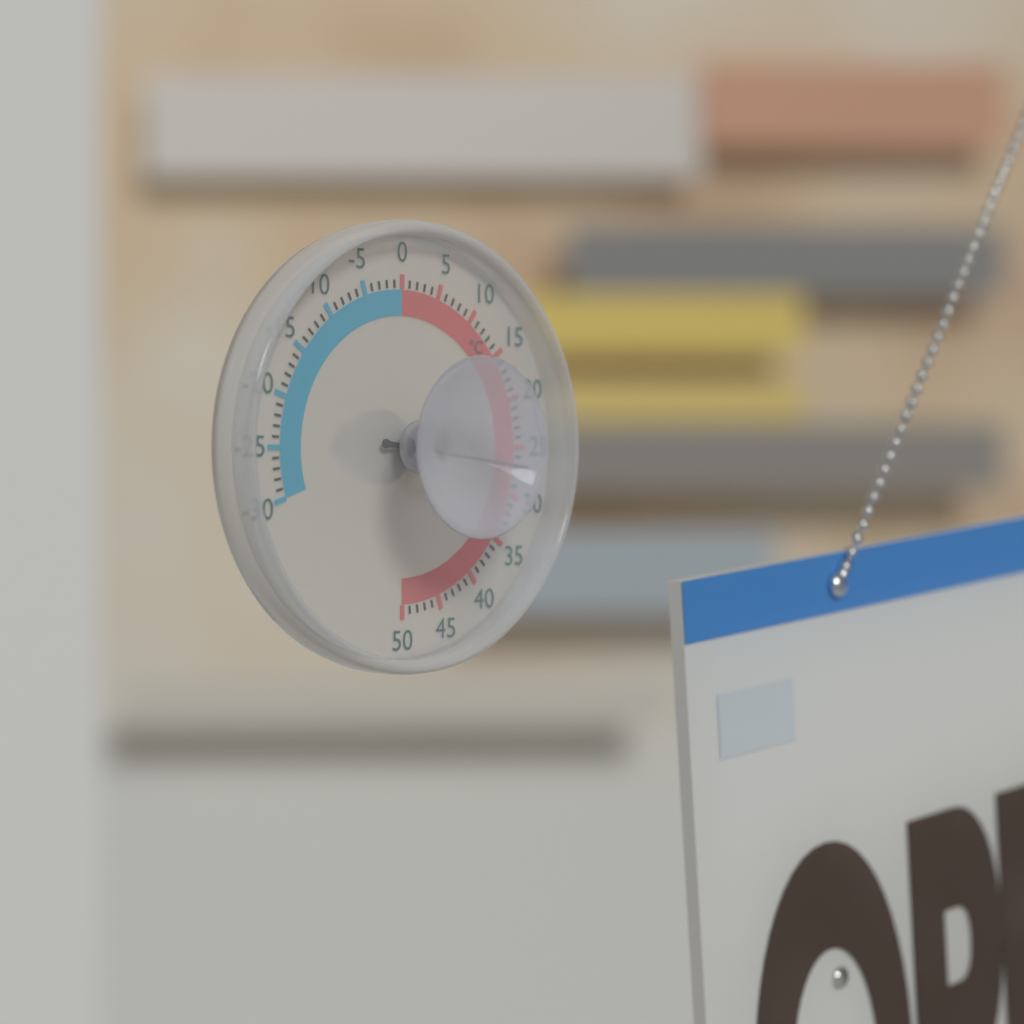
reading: 27 °C
